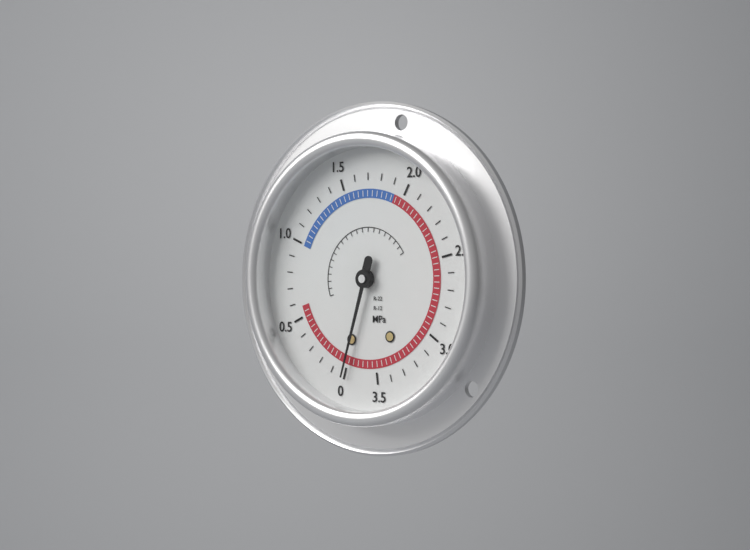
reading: 0.0 MPa
